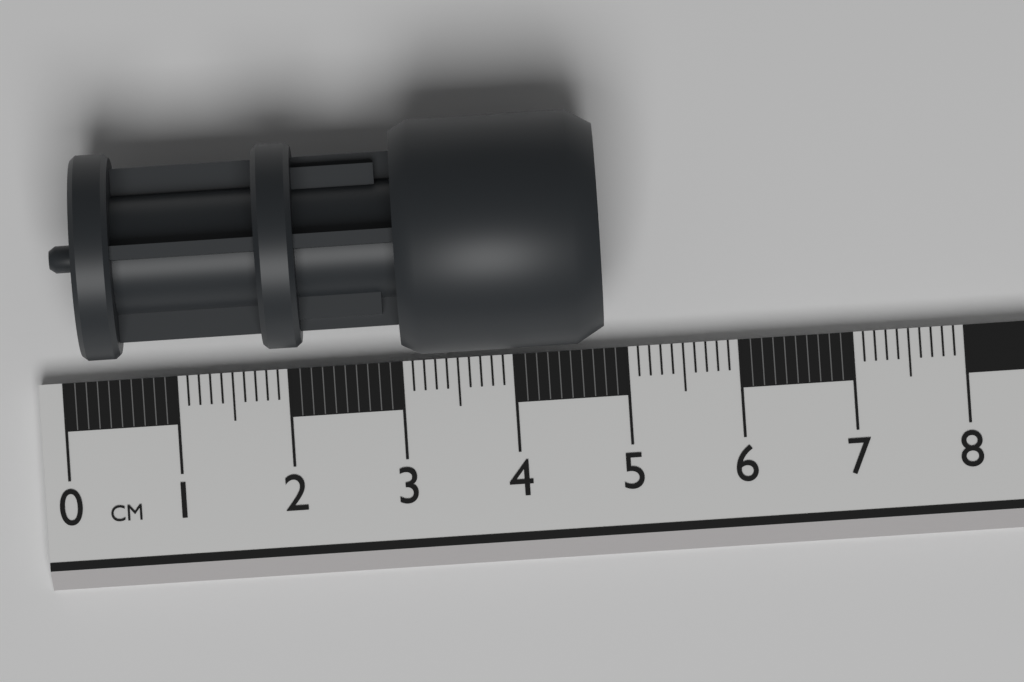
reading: 4.8 cm
